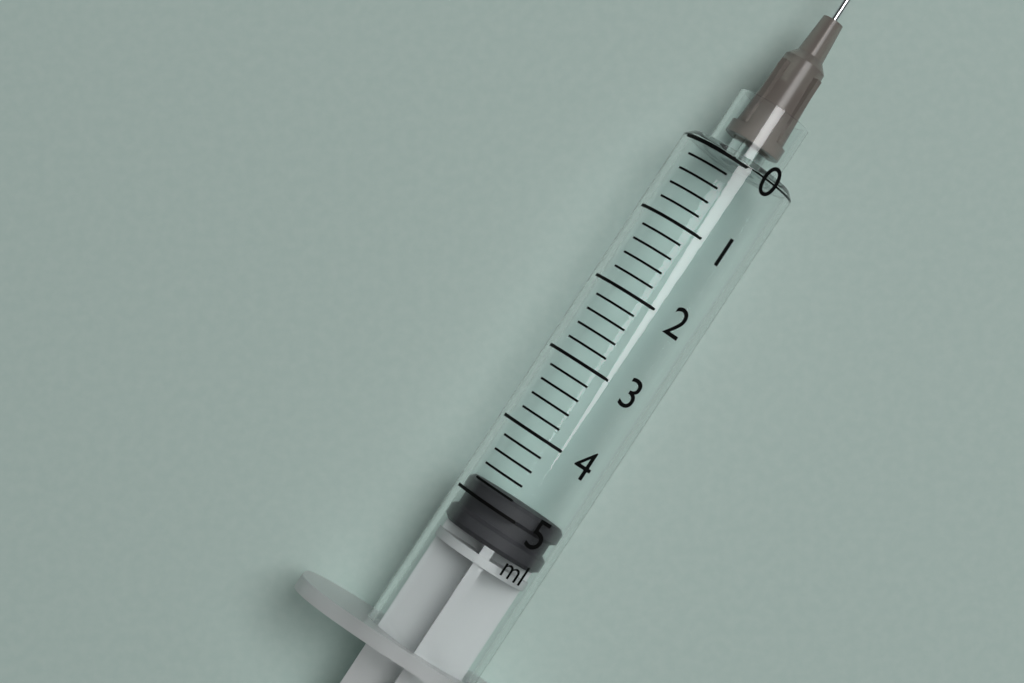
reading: 4.8 ml
